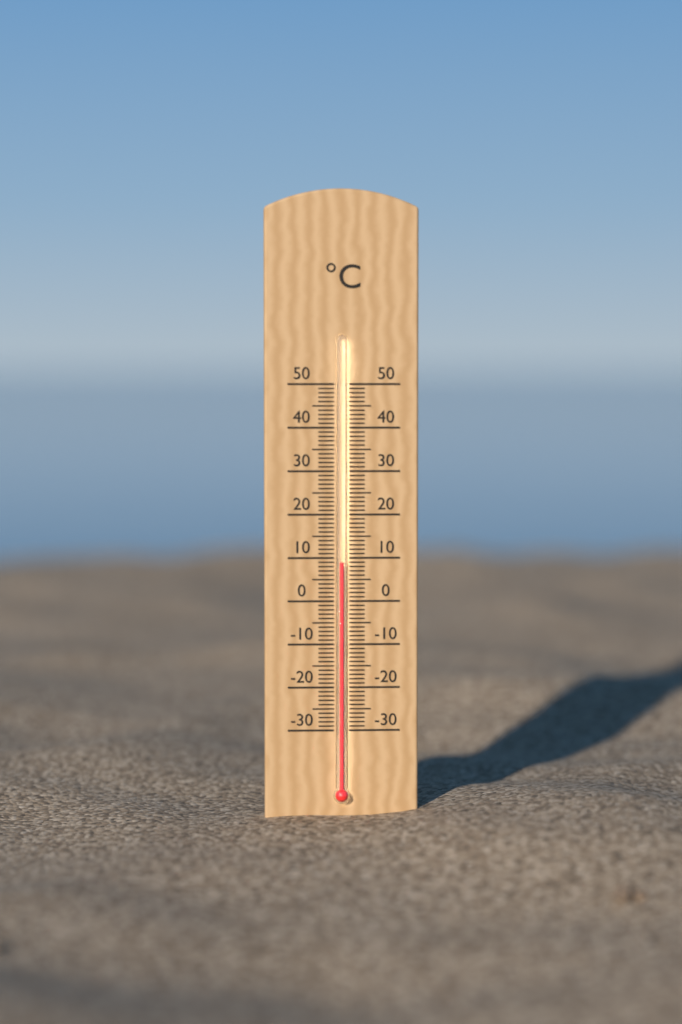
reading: 9 °C
